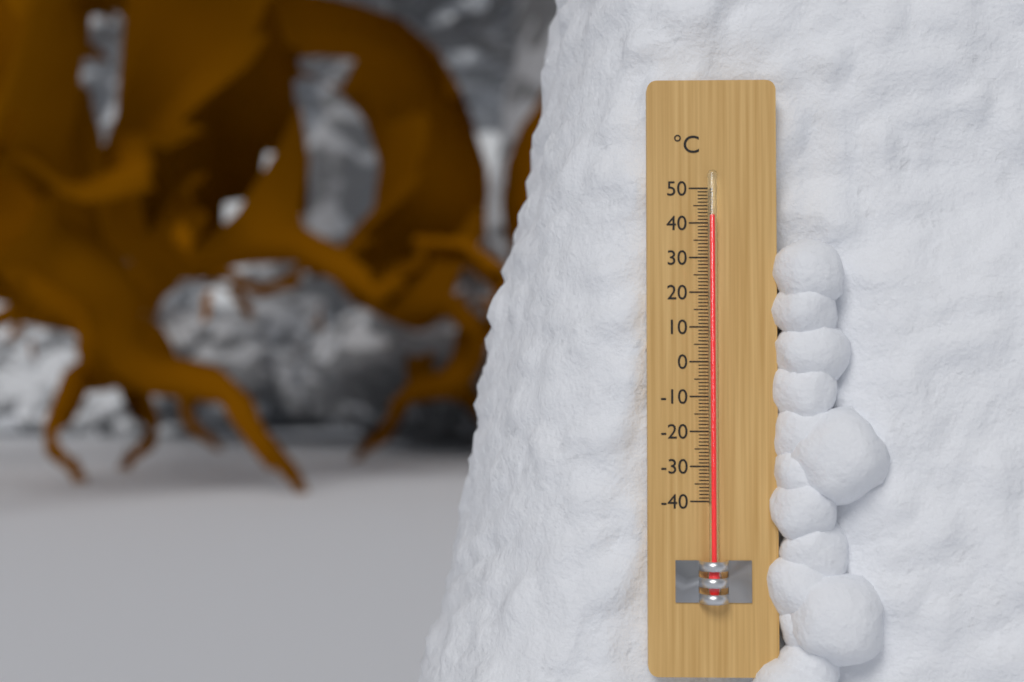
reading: 42 °C
